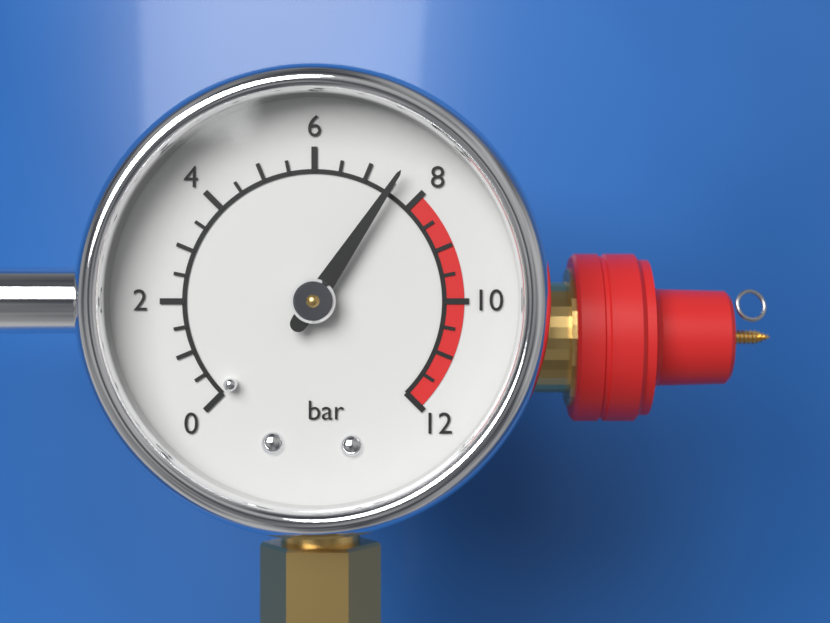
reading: 7.5 bar
